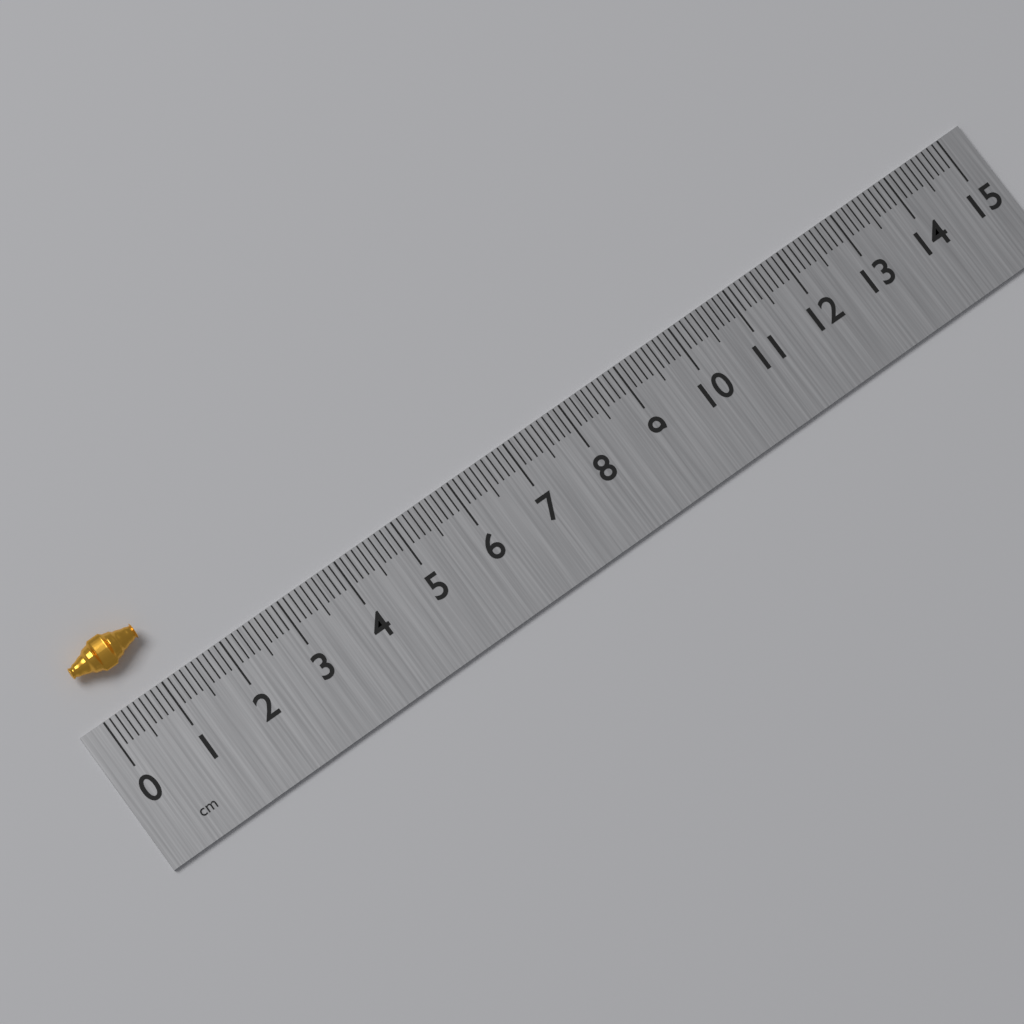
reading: 1.1 cm
